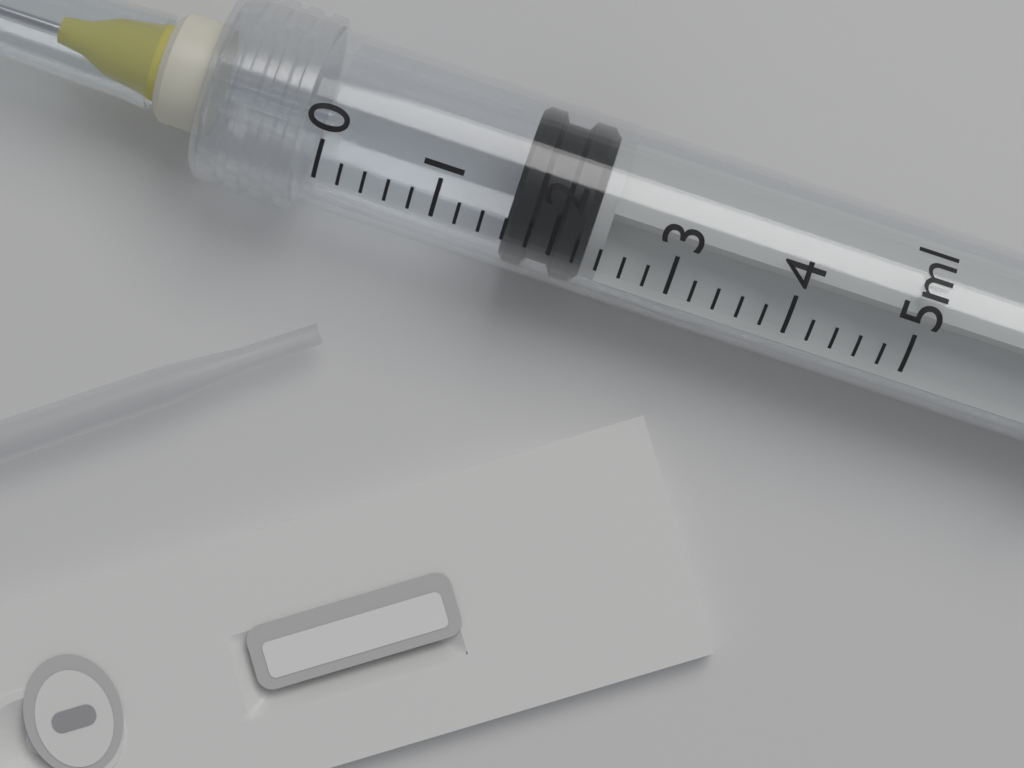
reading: 1.6 ml
